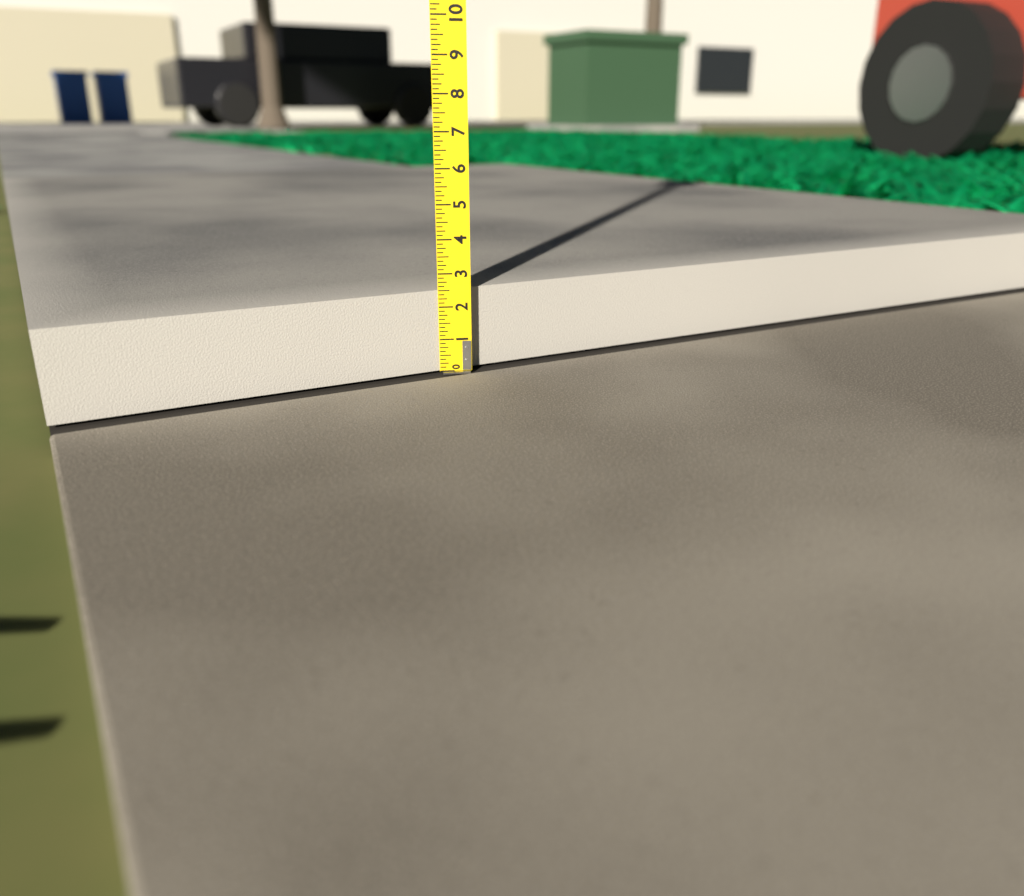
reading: 2.500 (no unit)
